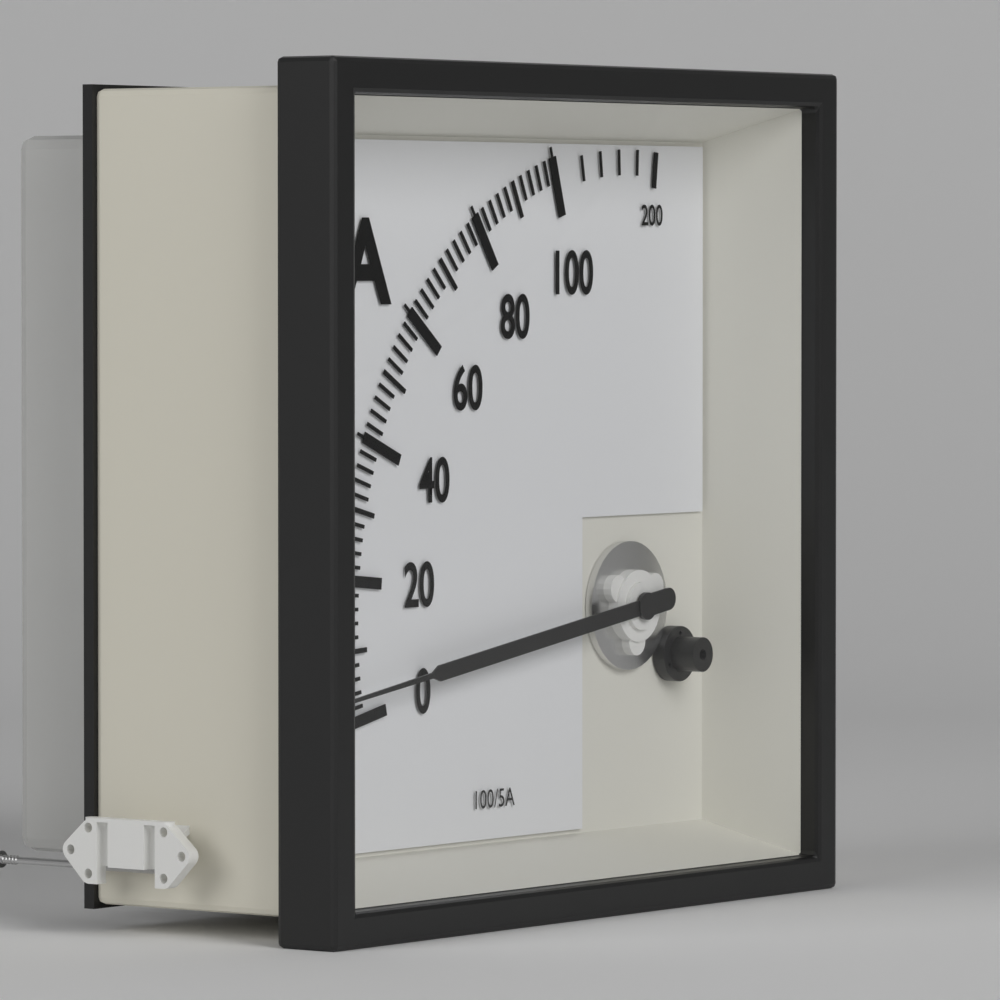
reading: 4 A
